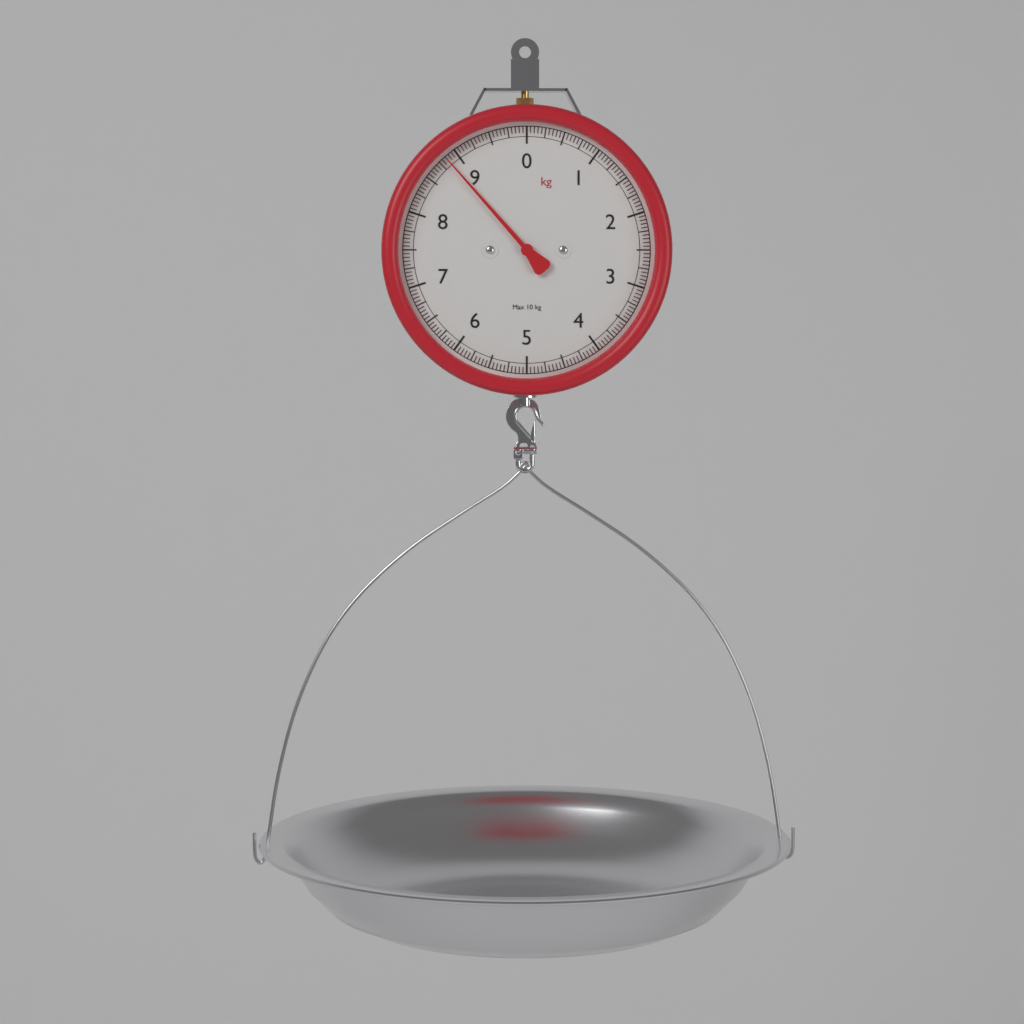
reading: 8.85 kg
